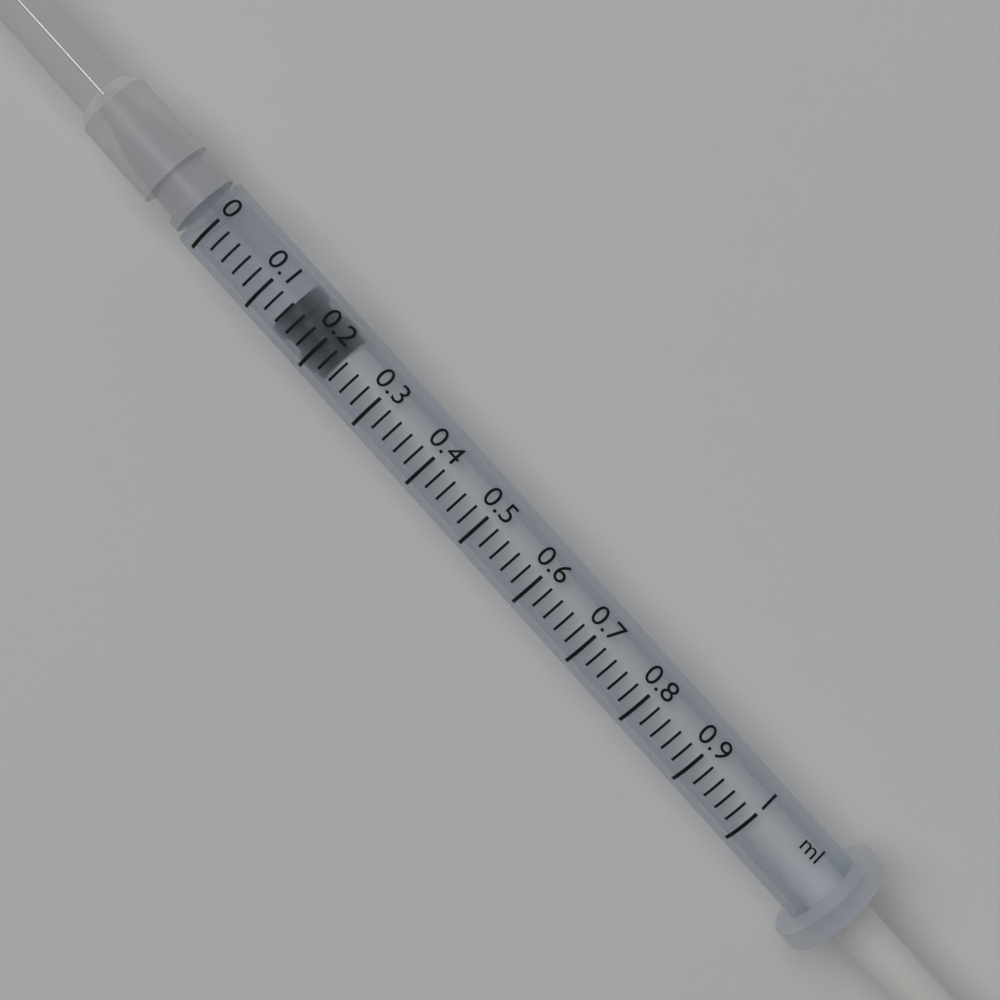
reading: 0.14 ml
